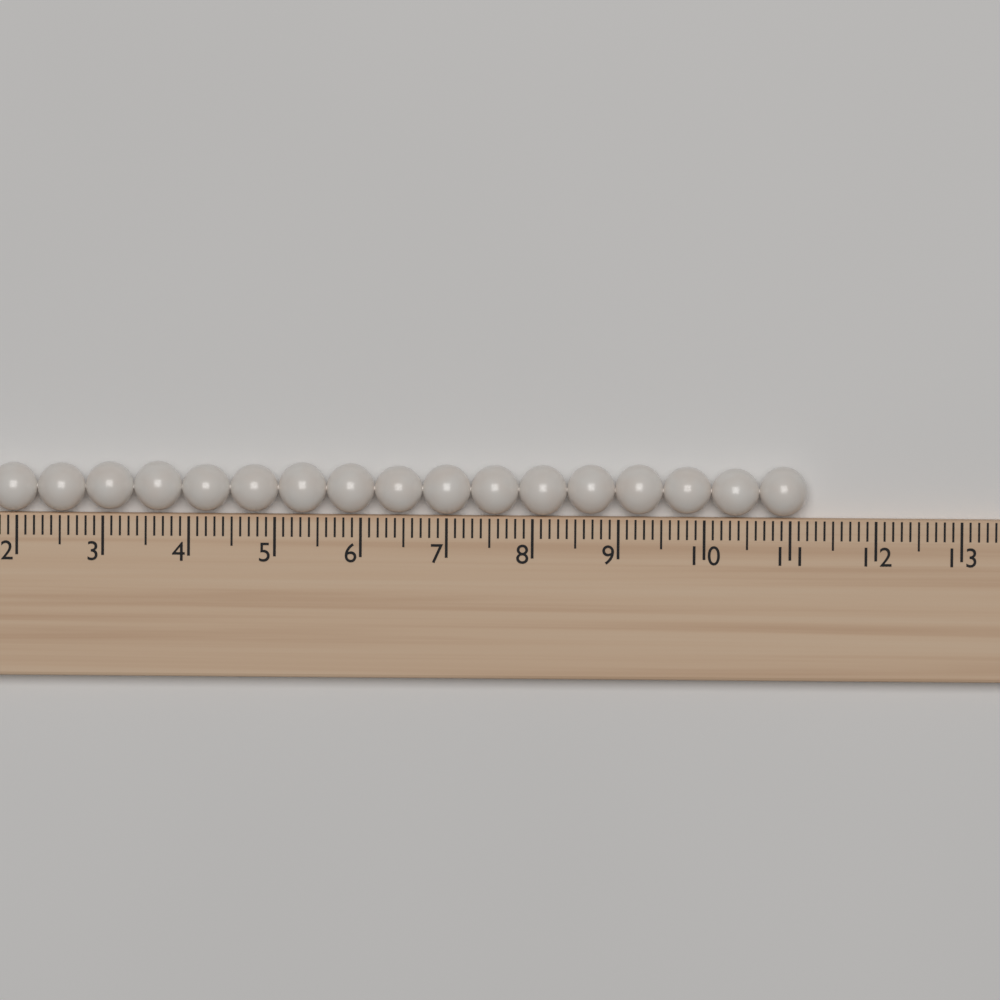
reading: 11.2 (no unit)
